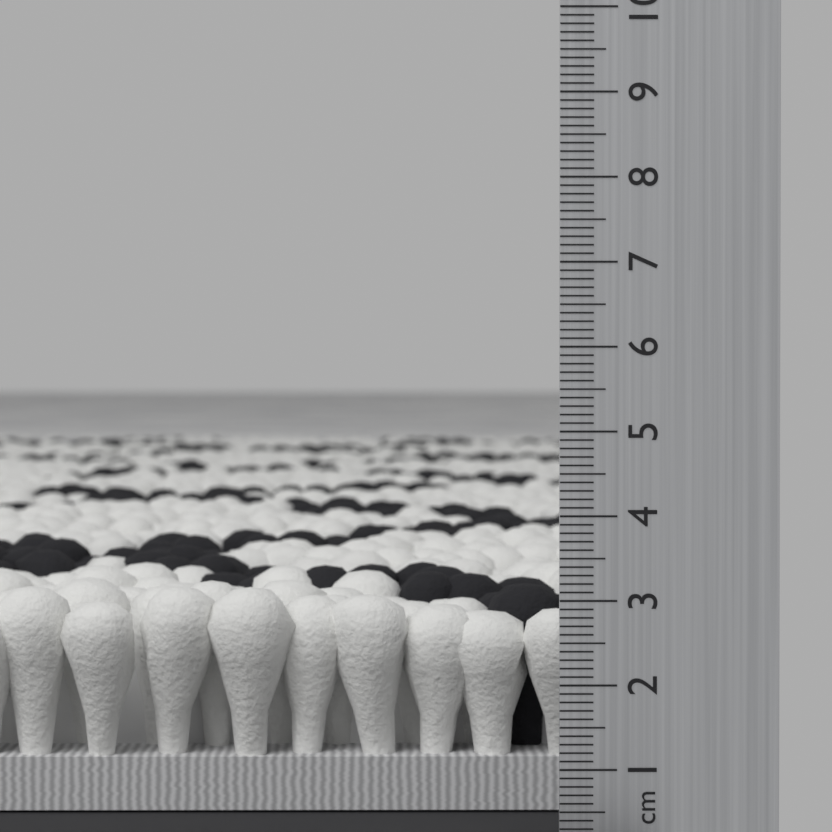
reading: 2.9 cm
